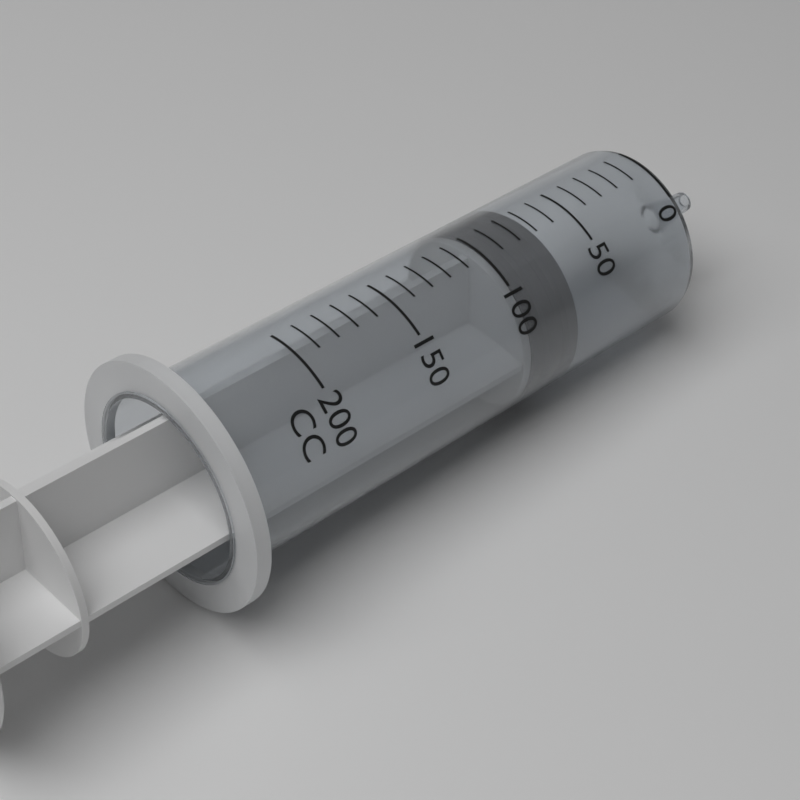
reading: 70 cc
